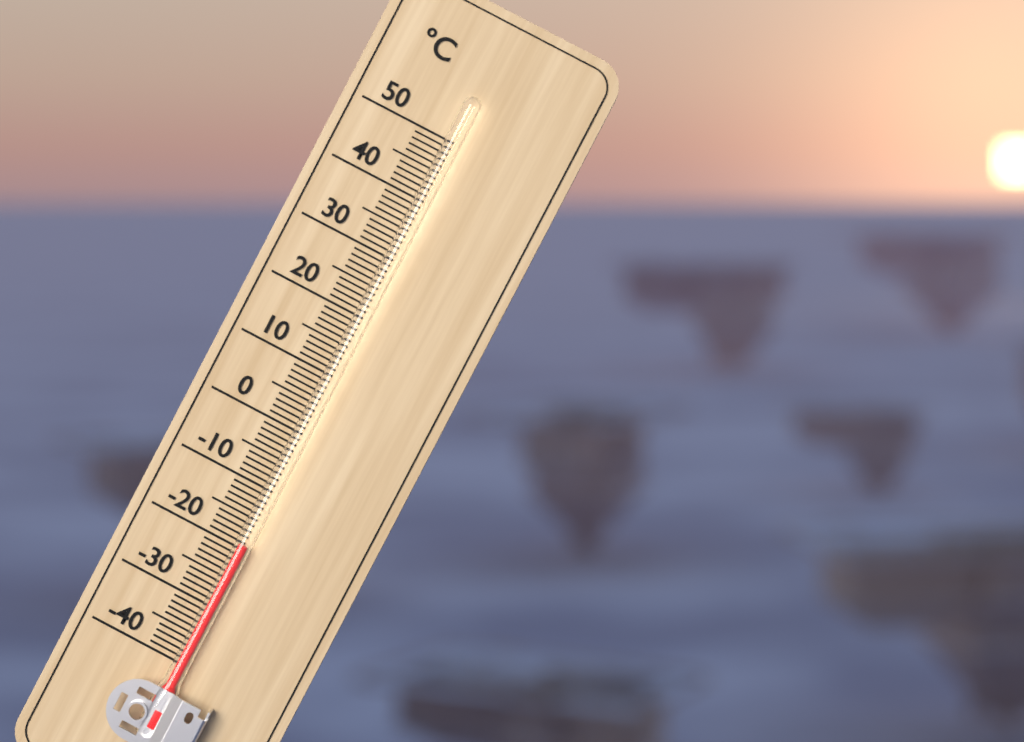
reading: -19 °C
